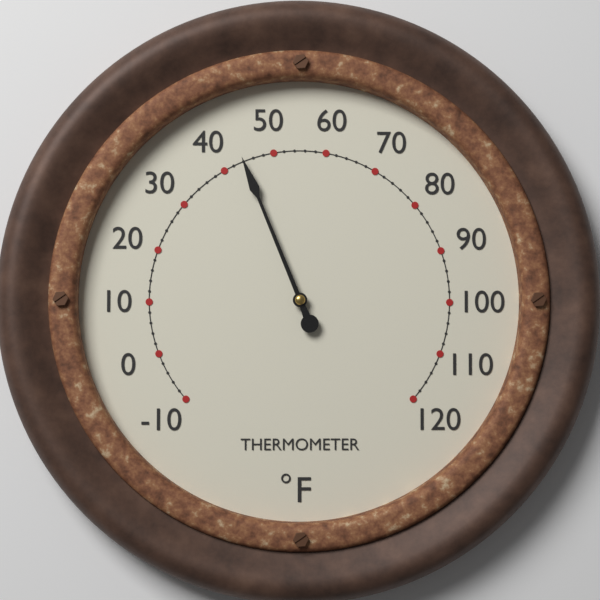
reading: 44 °F
